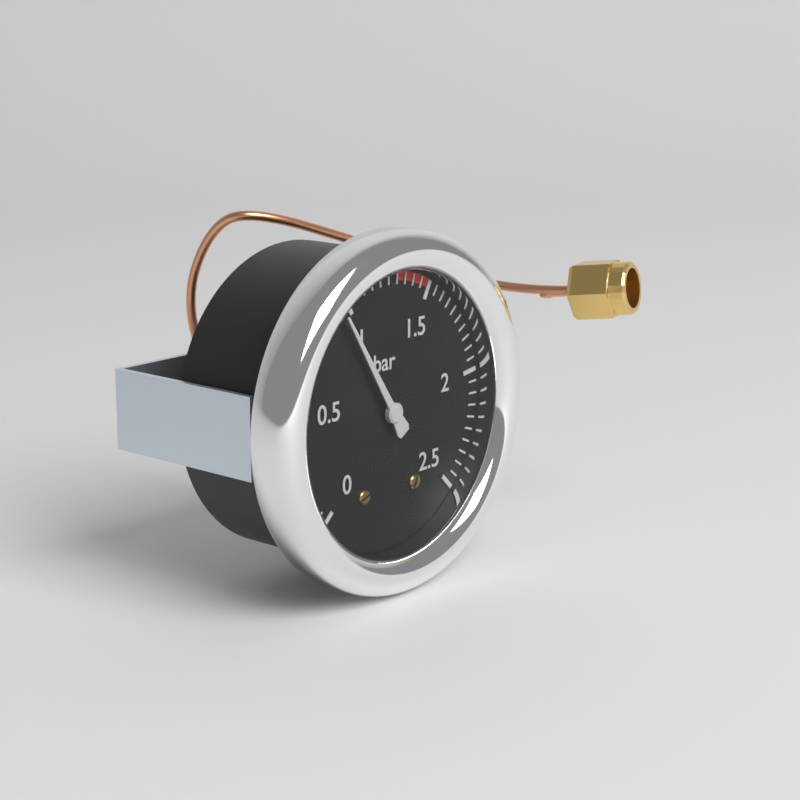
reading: 0.95 bar
